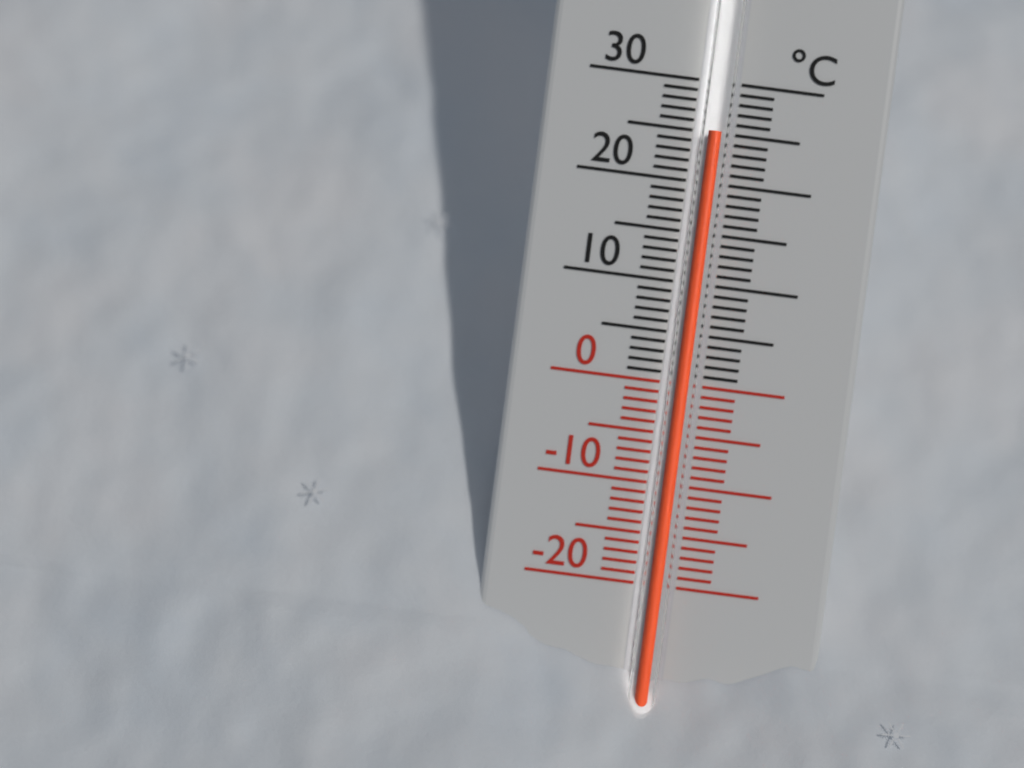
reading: 25 °C
